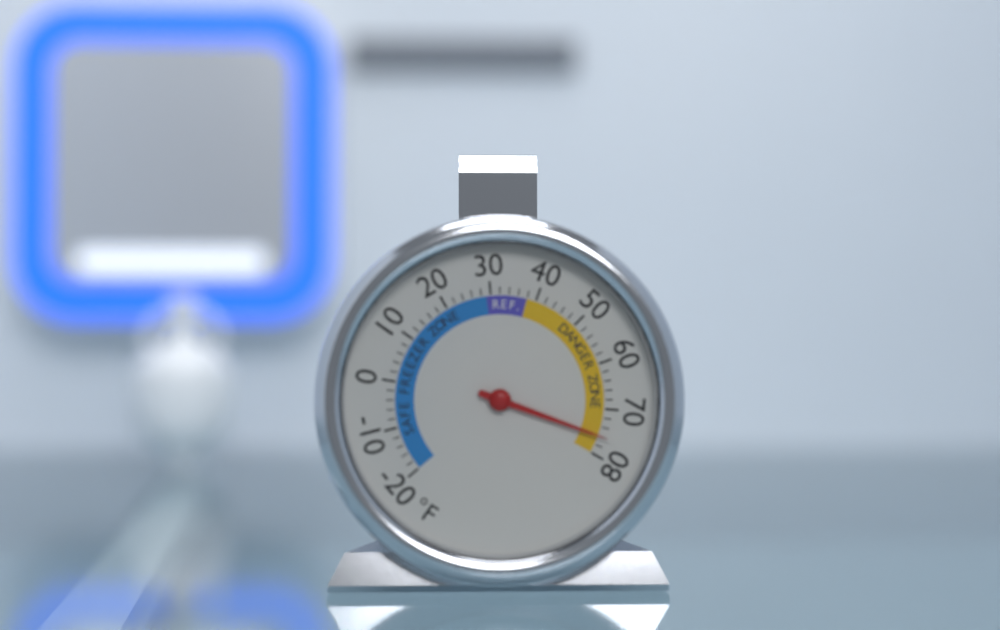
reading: 76 °F
